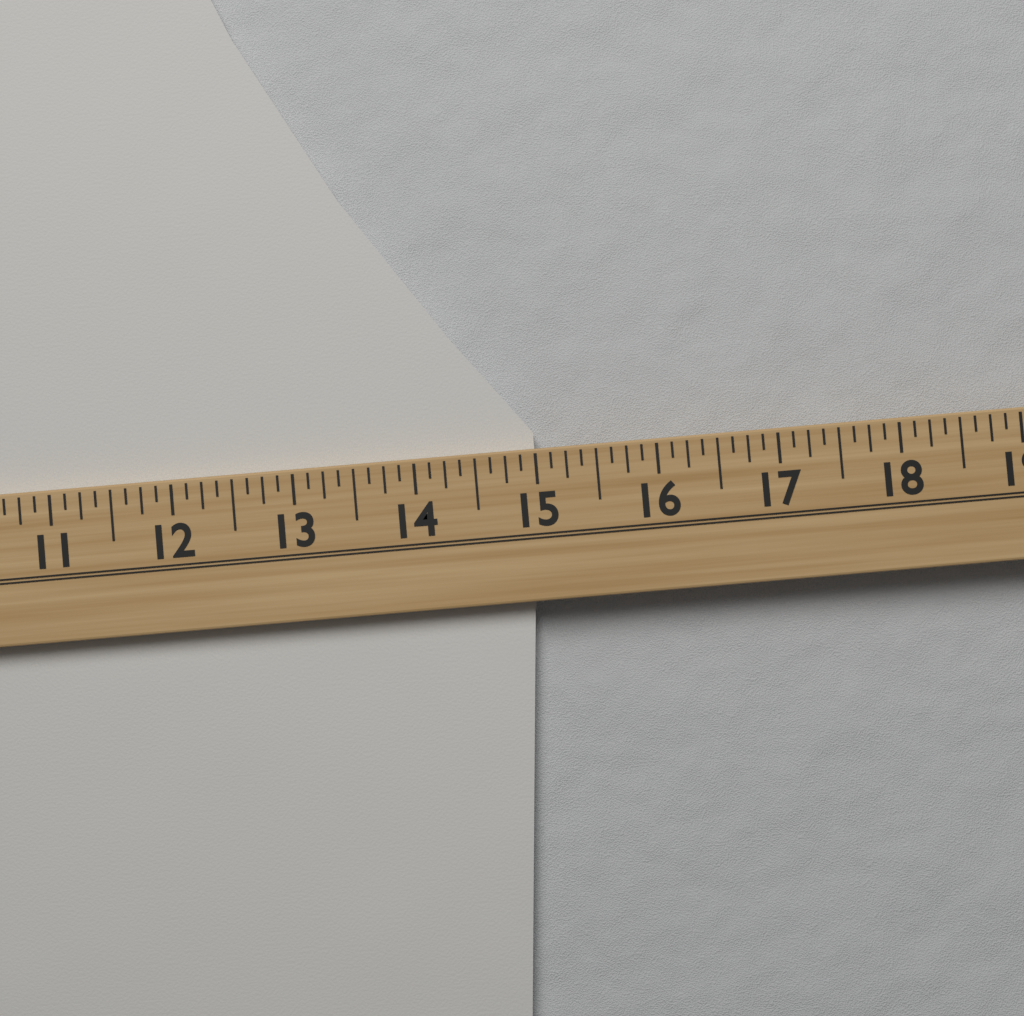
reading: 15.000 (no unit)
